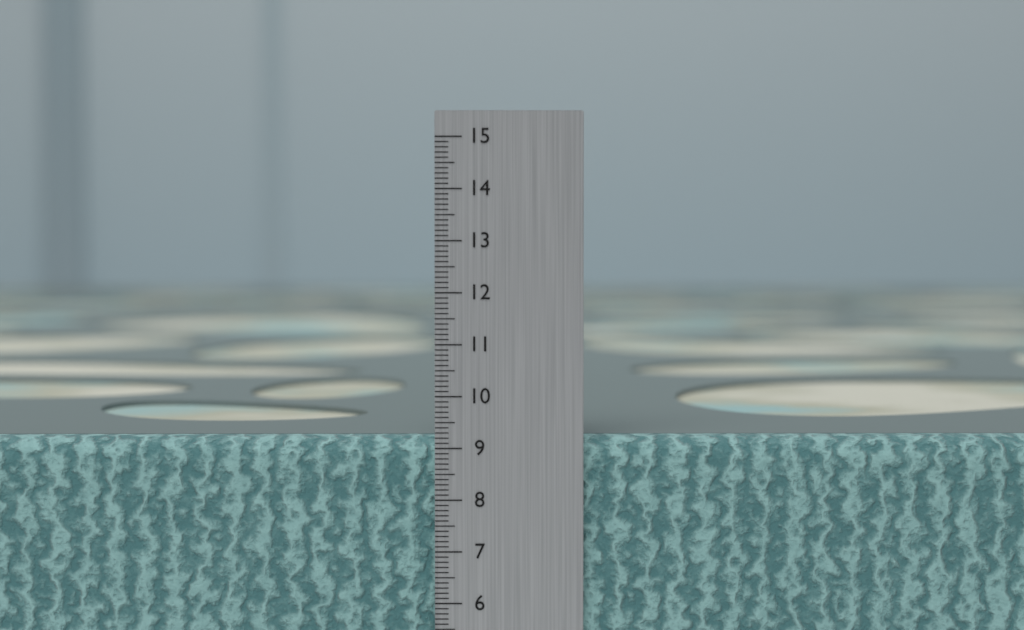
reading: 9.2 cm
